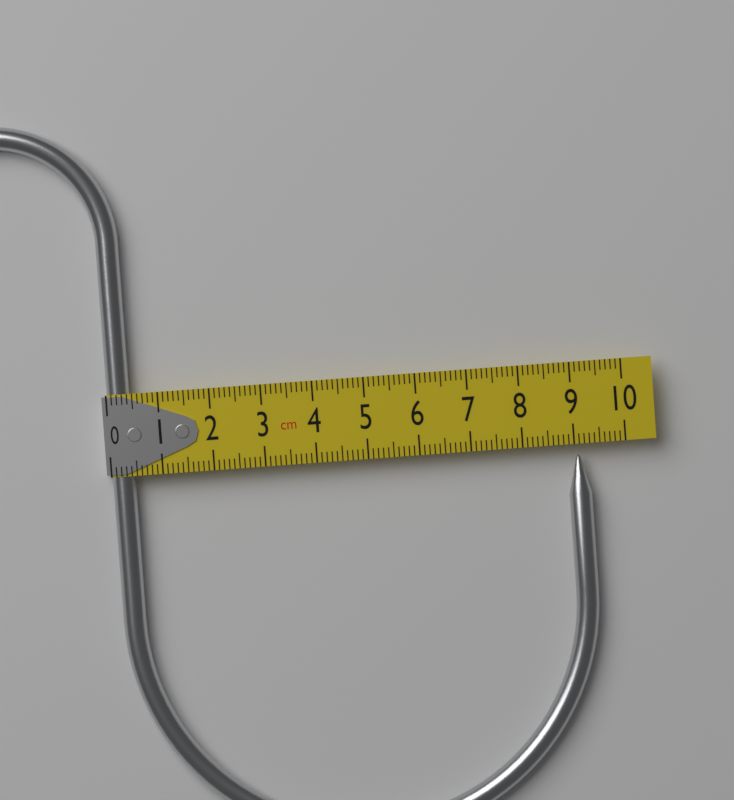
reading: 9.3 cm
